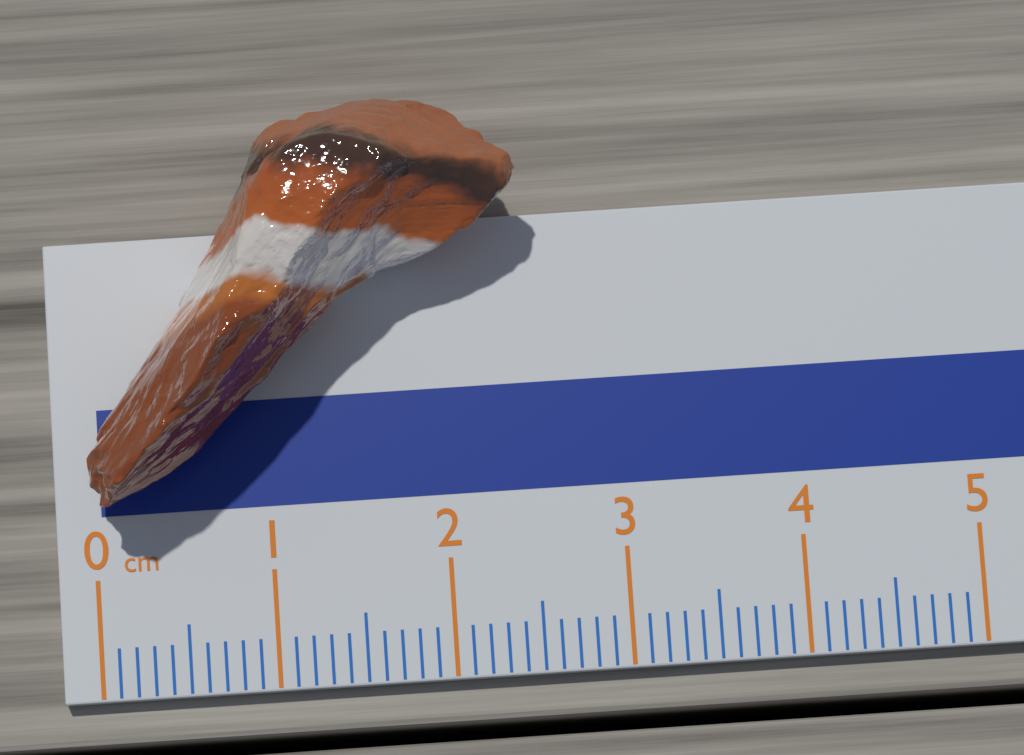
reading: 2.5 cm
